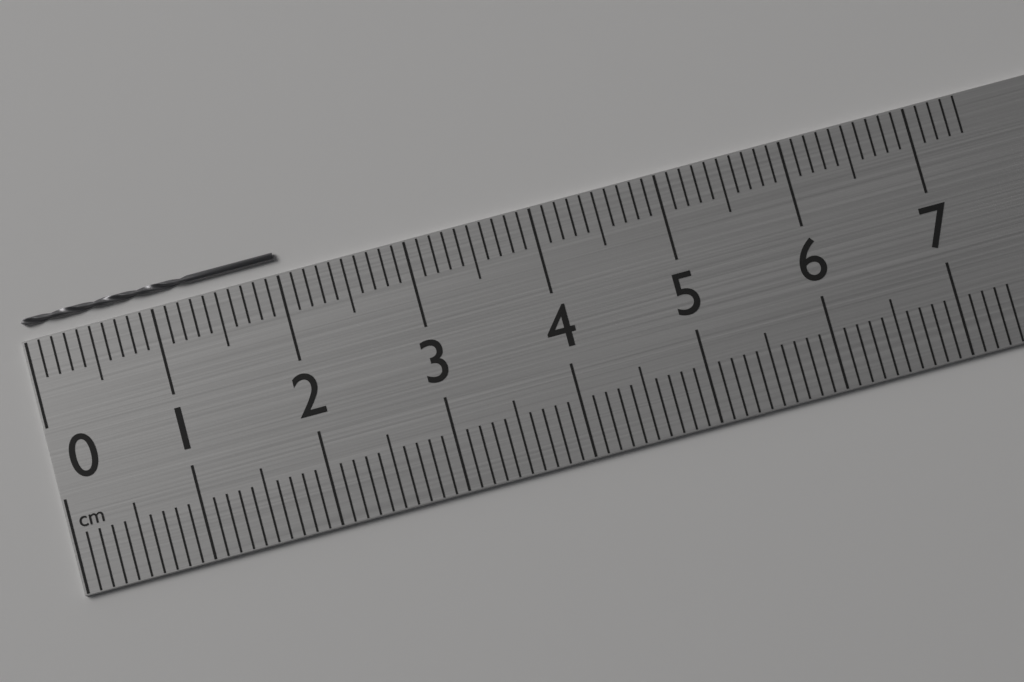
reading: 2.0 cm
